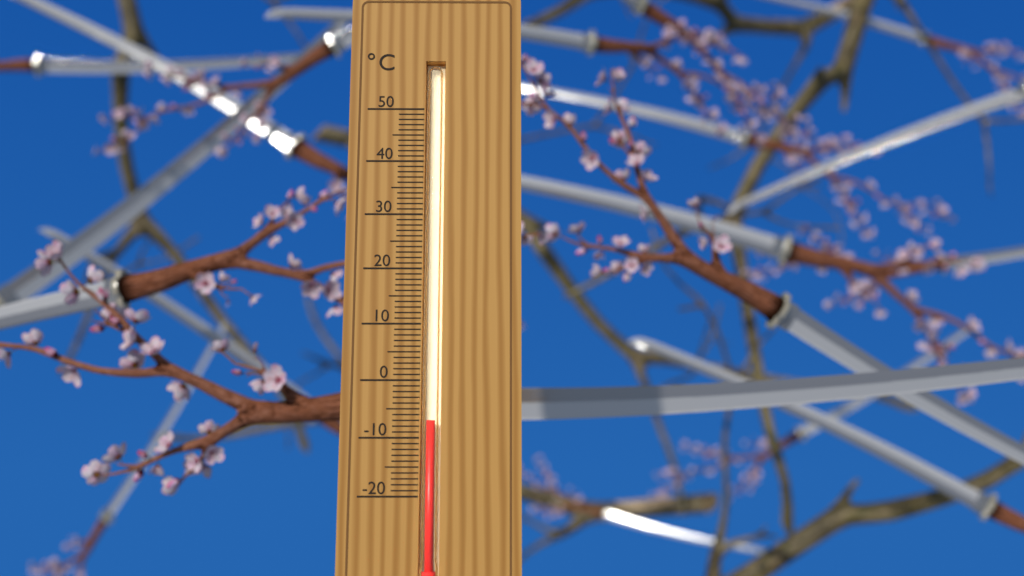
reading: -7 °C
